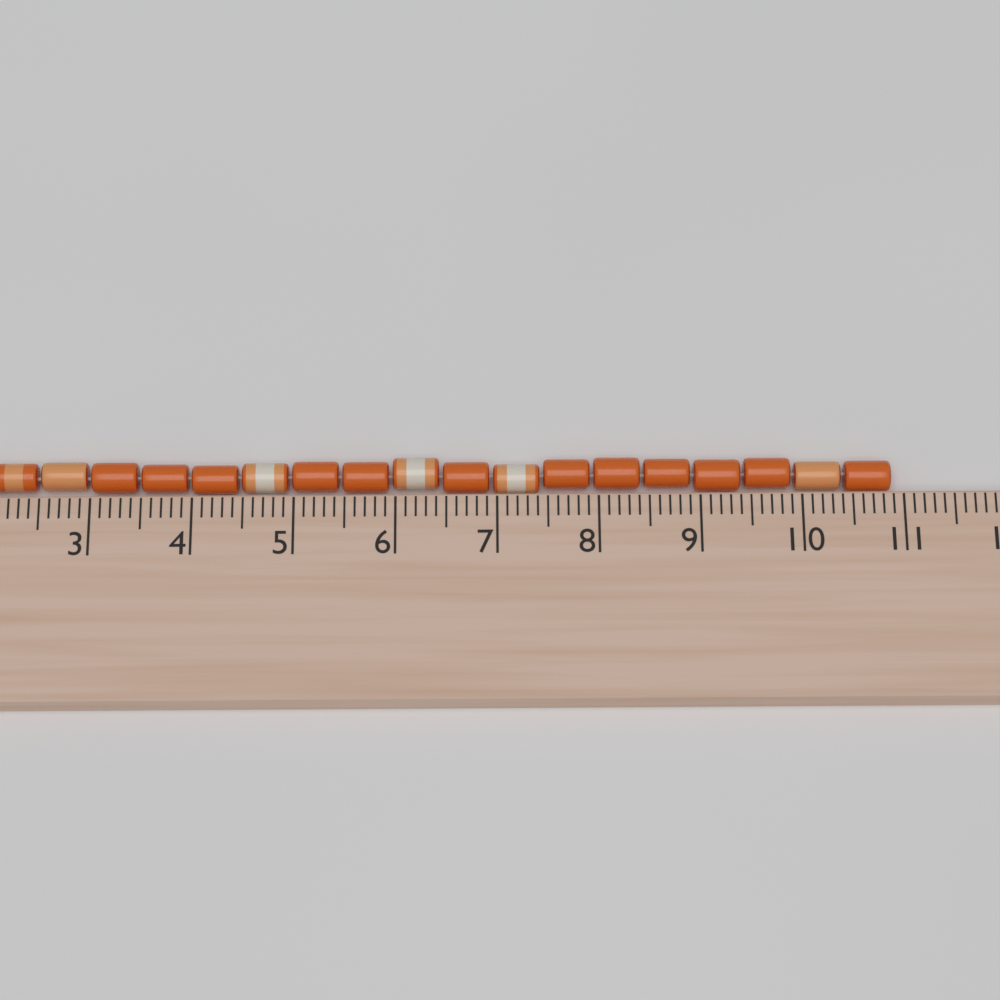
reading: 10.9 cm
